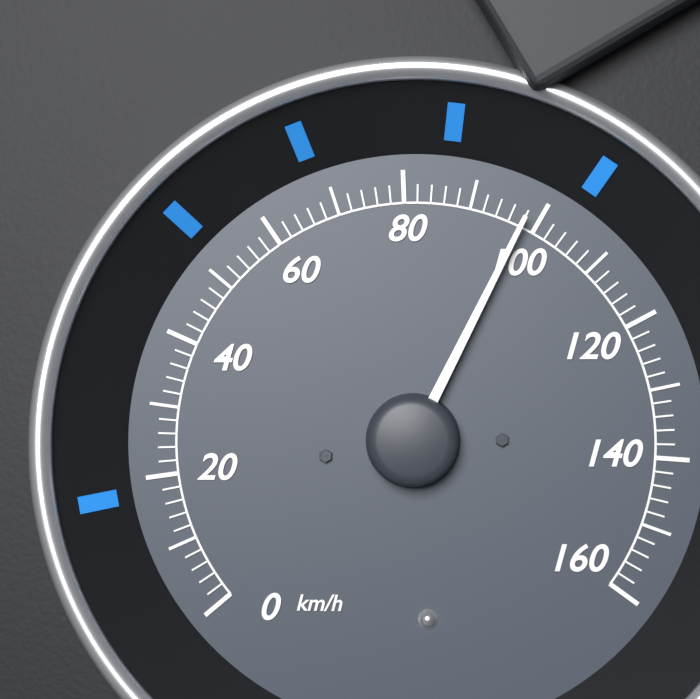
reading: 98 km/h
